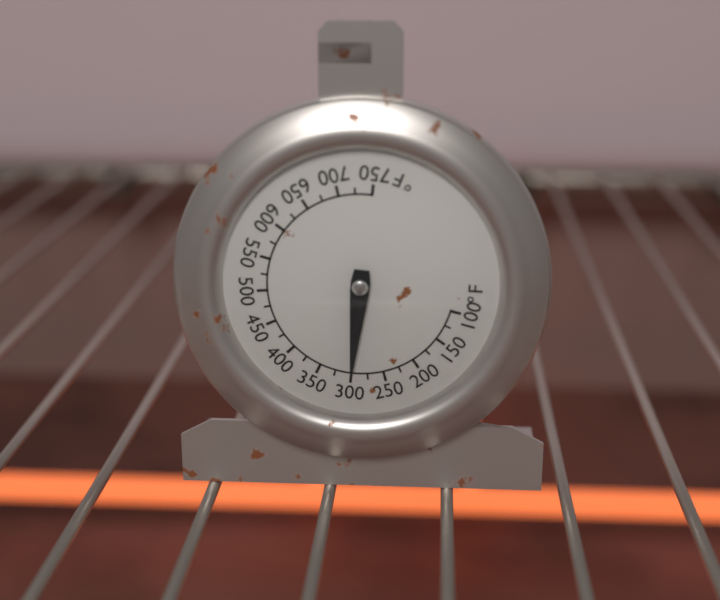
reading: 300 °F
